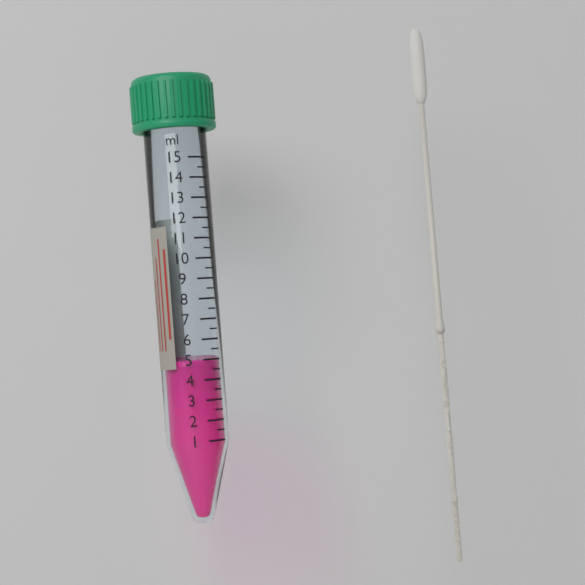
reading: 5.0 ml
